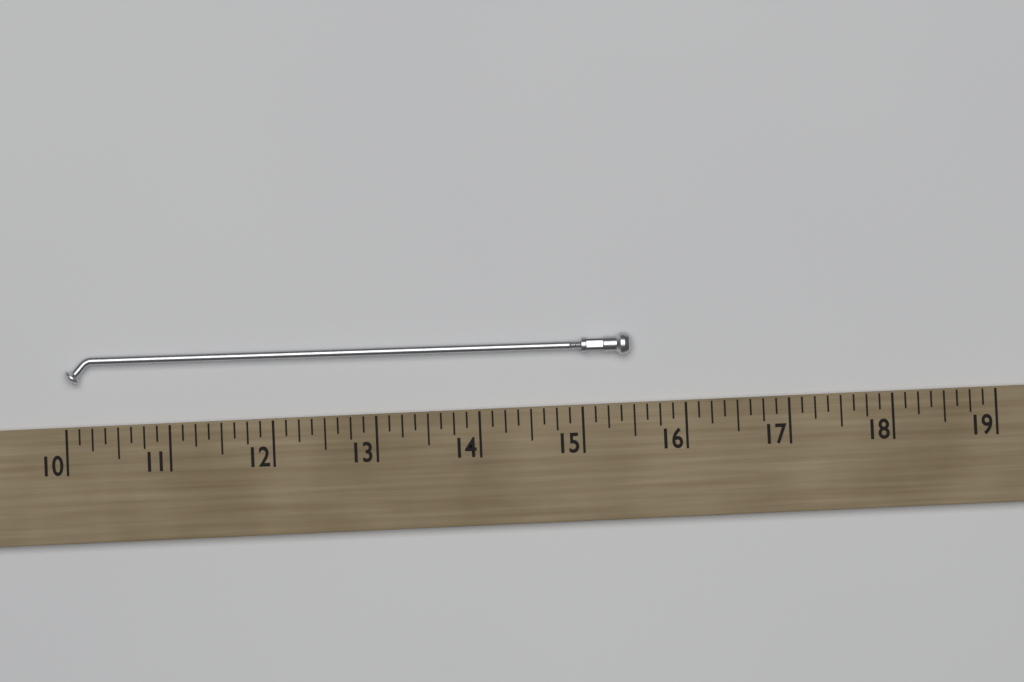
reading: 15.500 (no unit)
